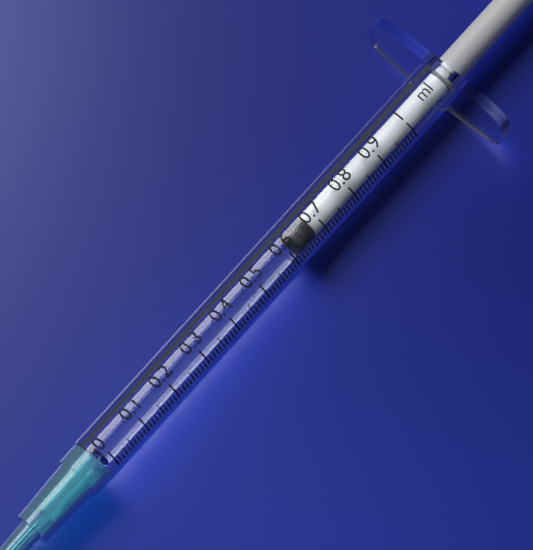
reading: 0.63 ml
